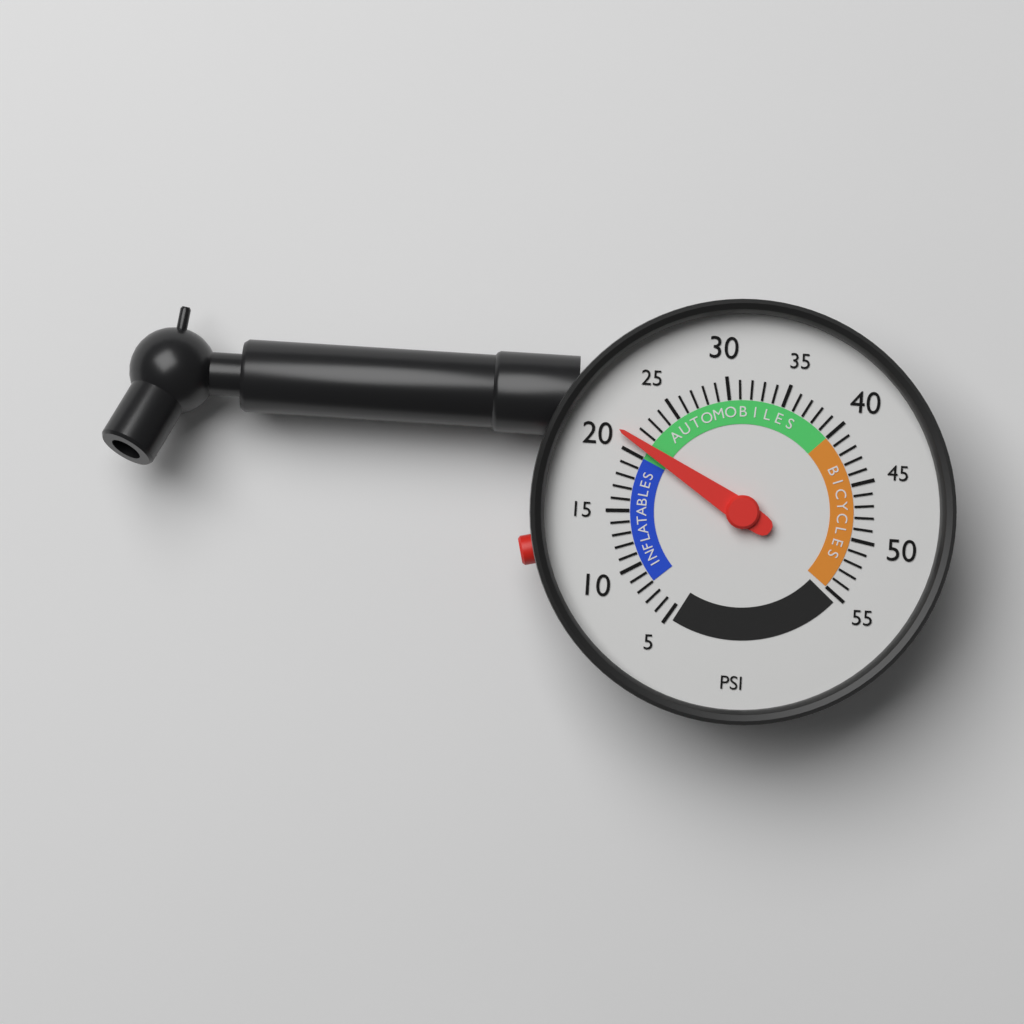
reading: 21 psi
